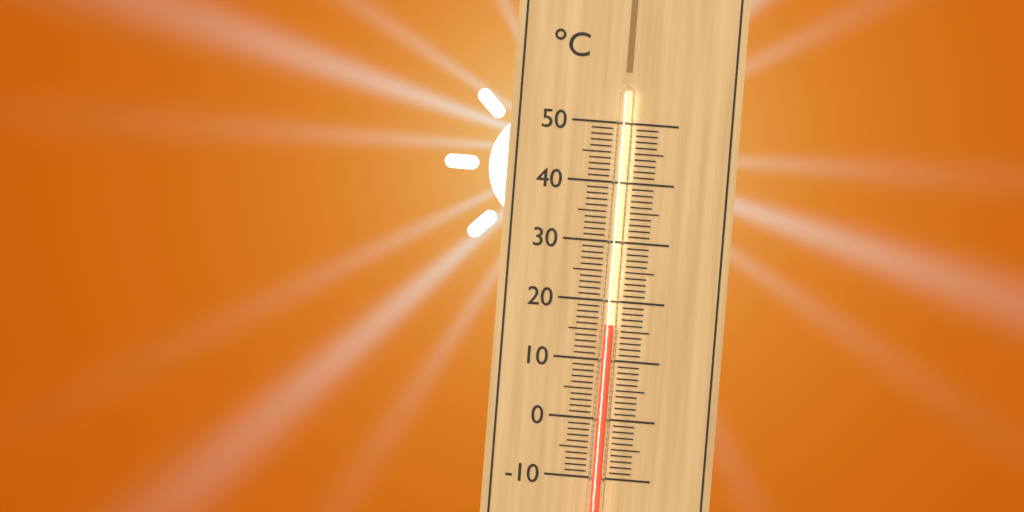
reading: 16 °C
